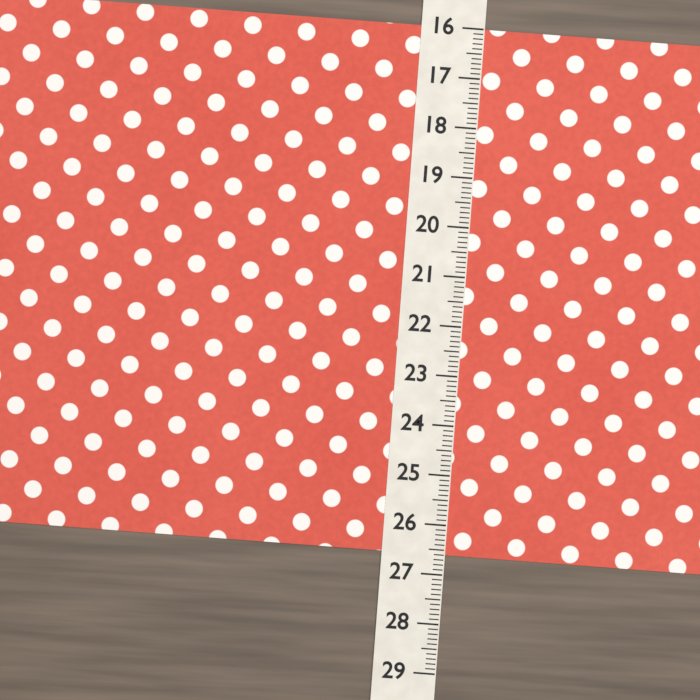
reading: 26.6 (no unit)
